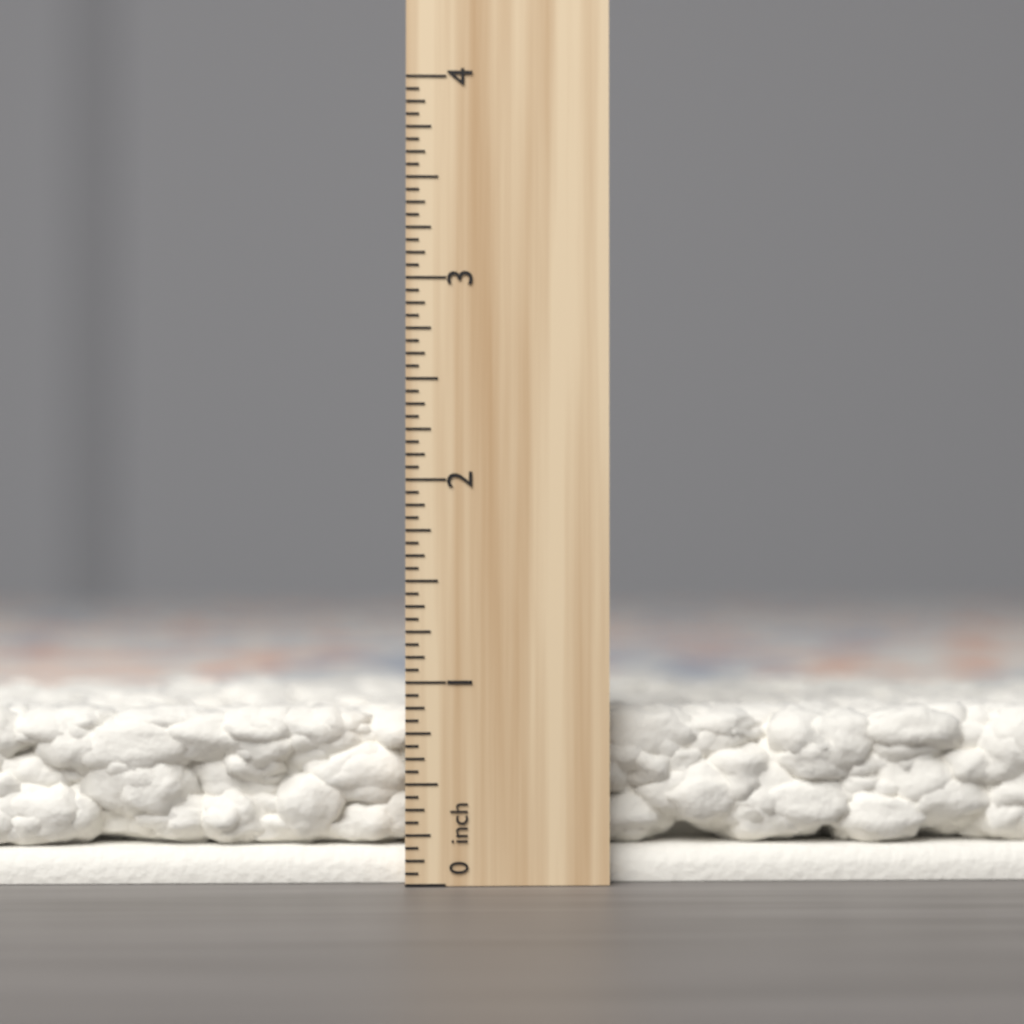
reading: 0.8750 inch
